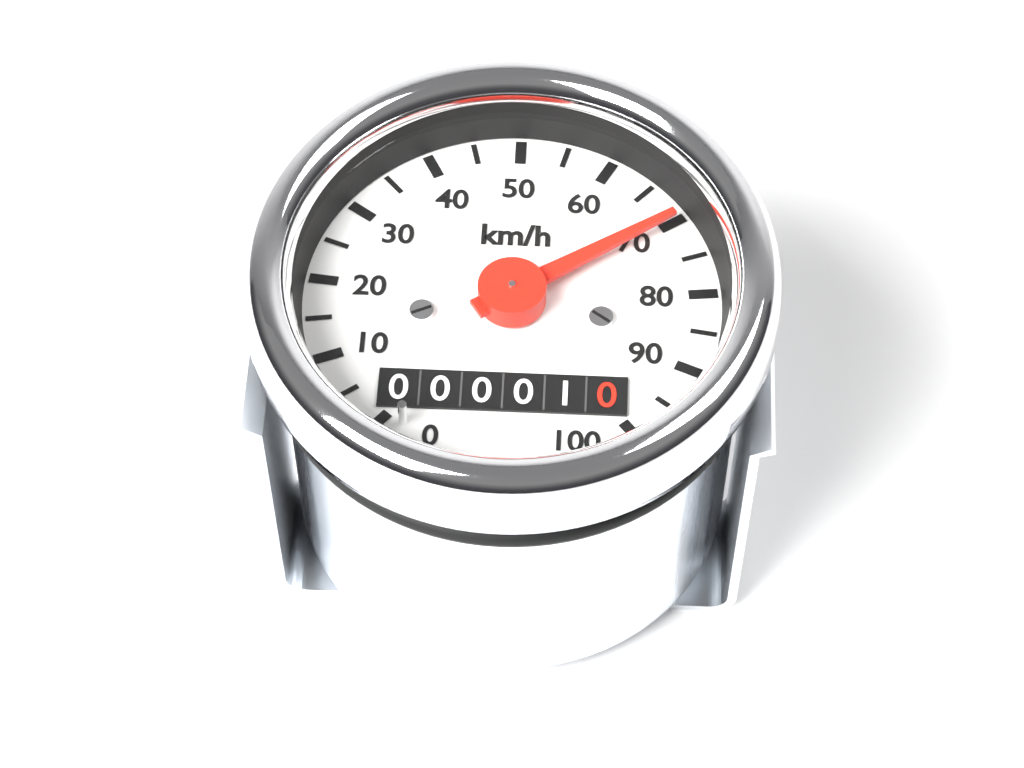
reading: 70 km/h
